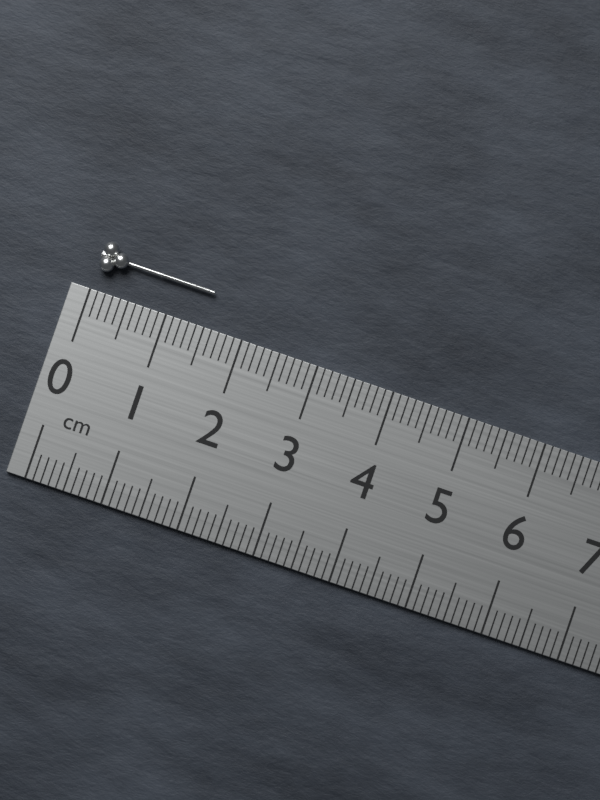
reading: 1.5 cm
